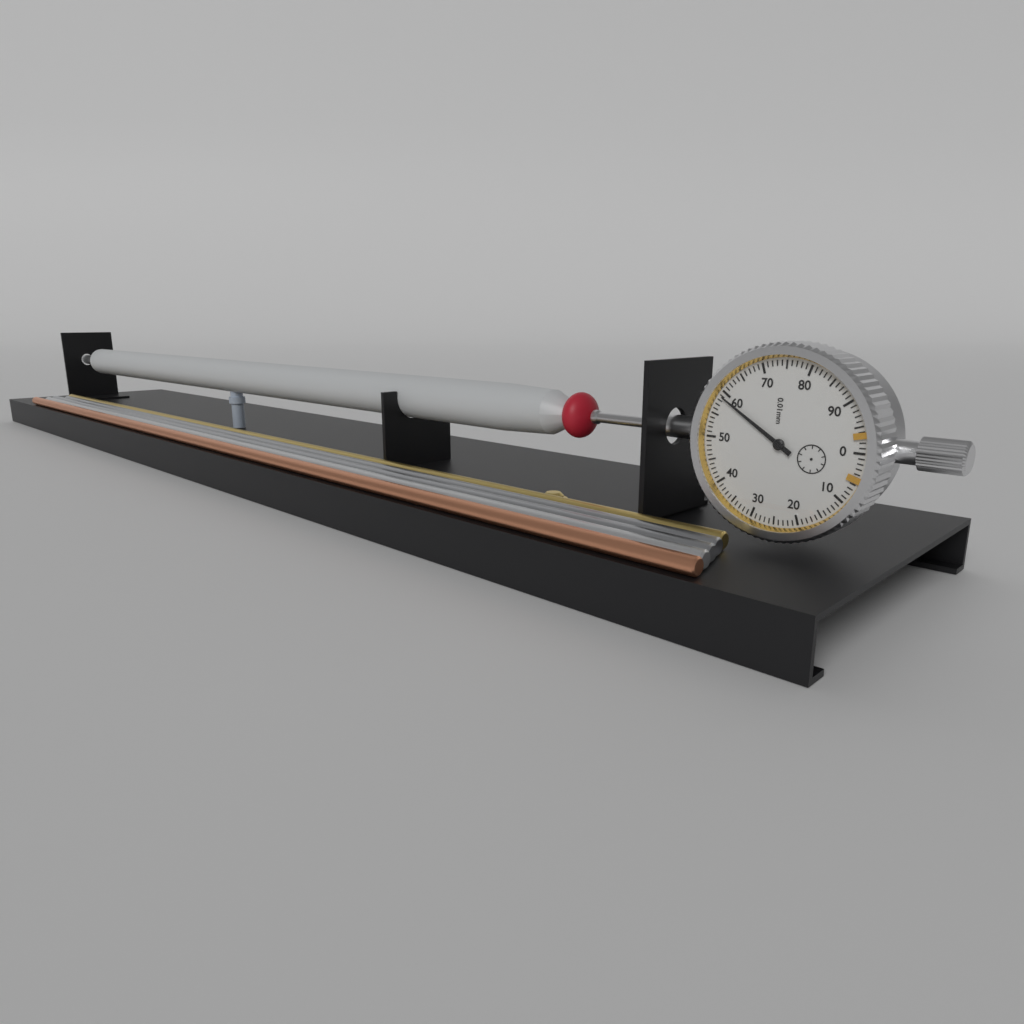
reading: 0.59 mm
